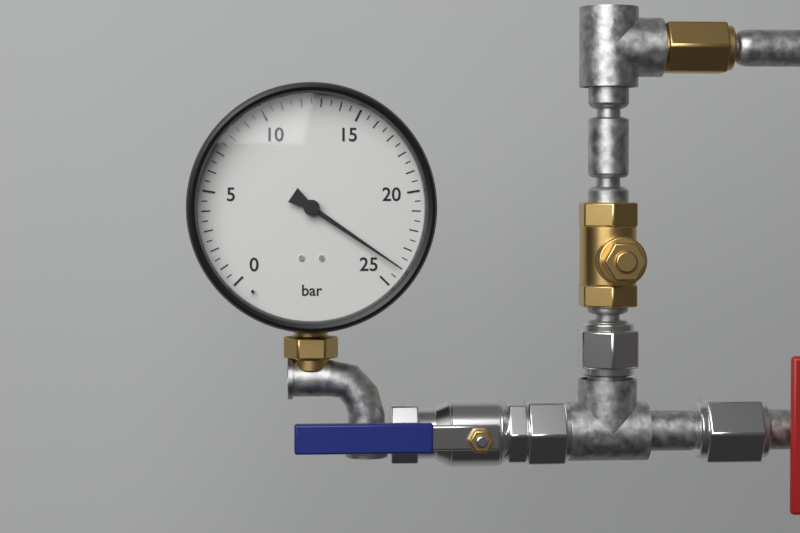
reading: 24.0 bar
